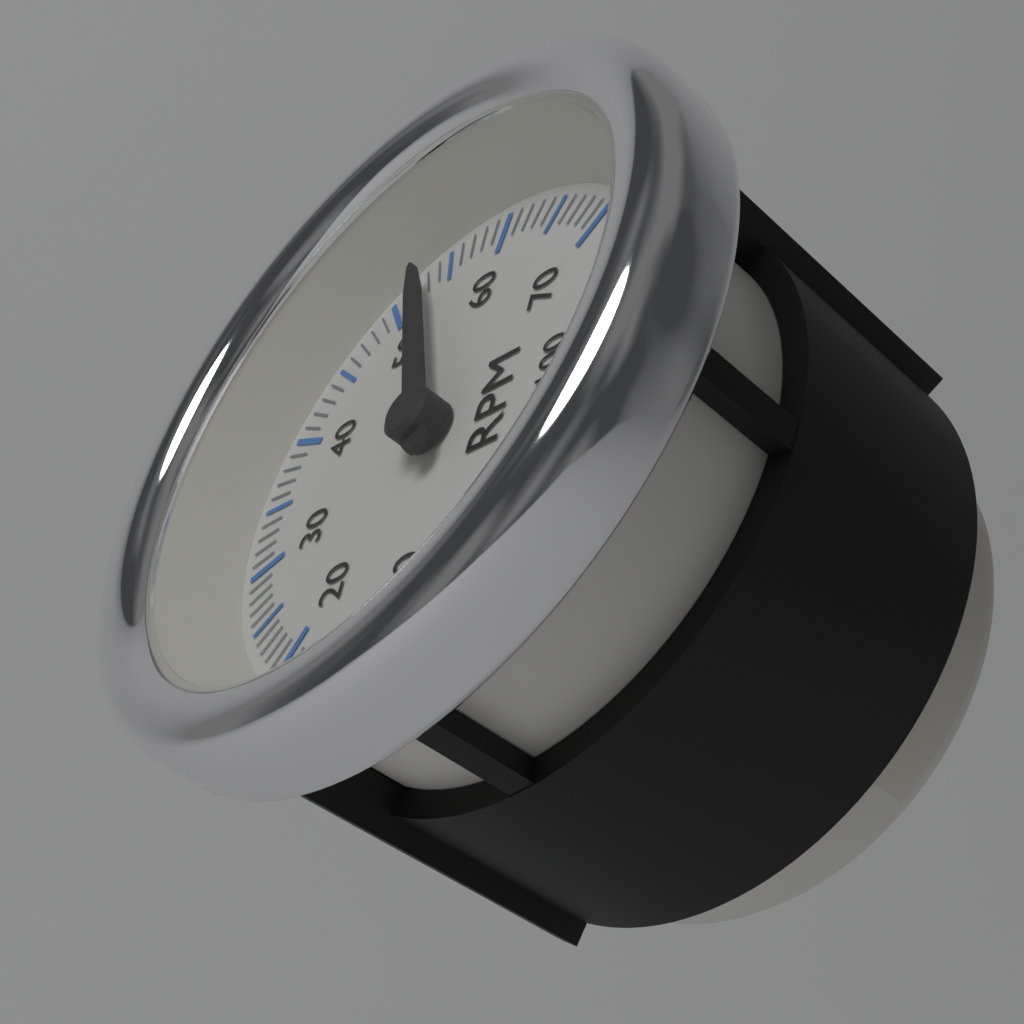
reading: 5300 RPM
